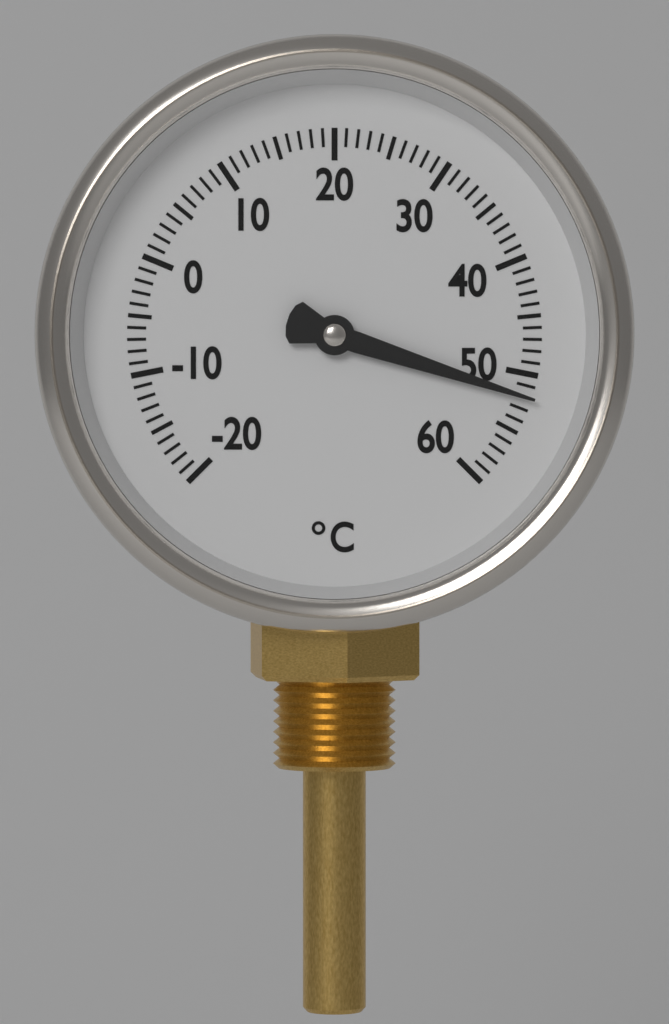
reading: 52 °C
